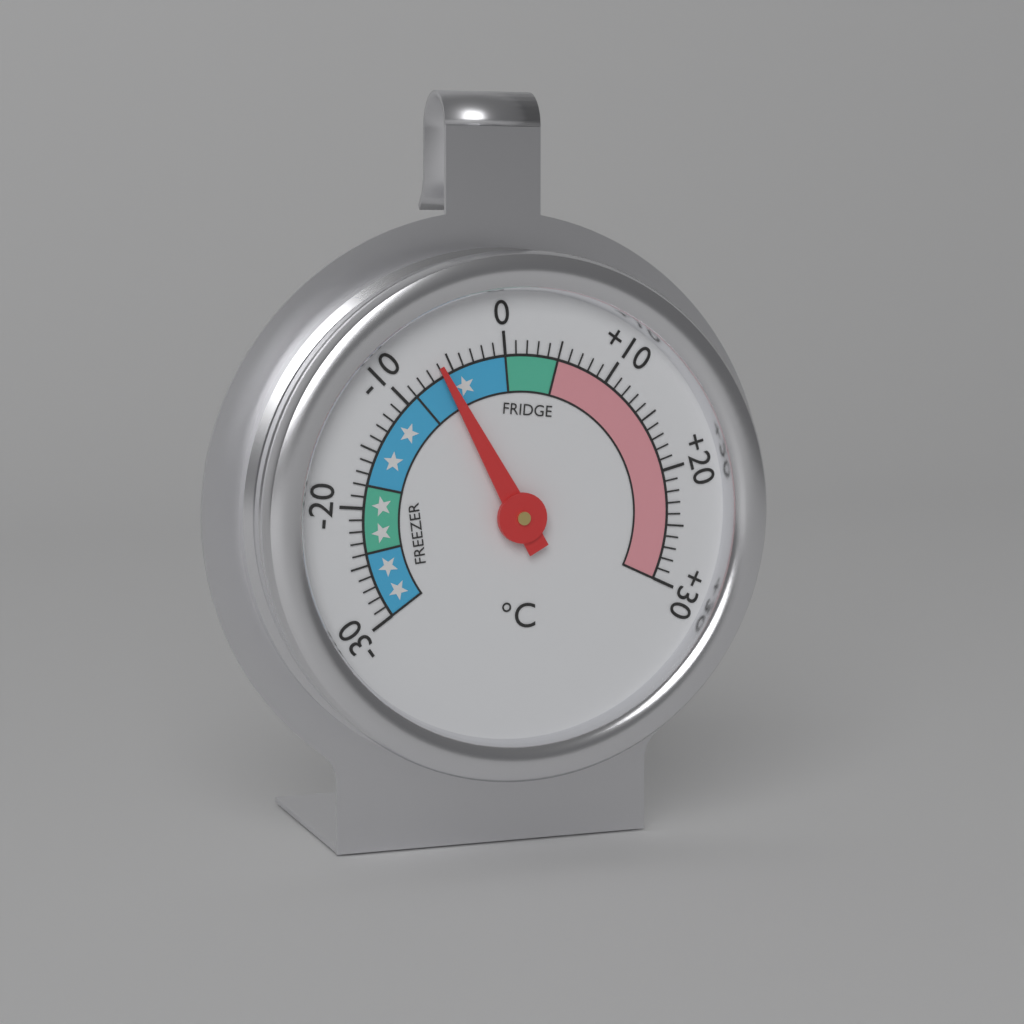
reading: -6 °C
